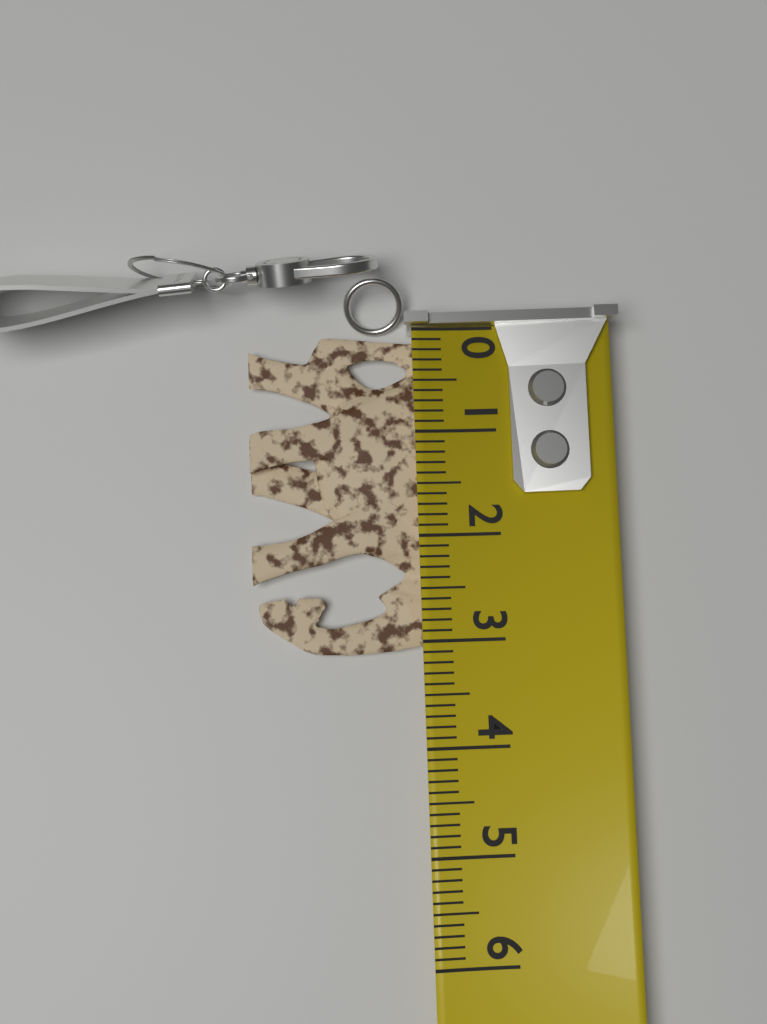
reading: 3.1 (no unit)
